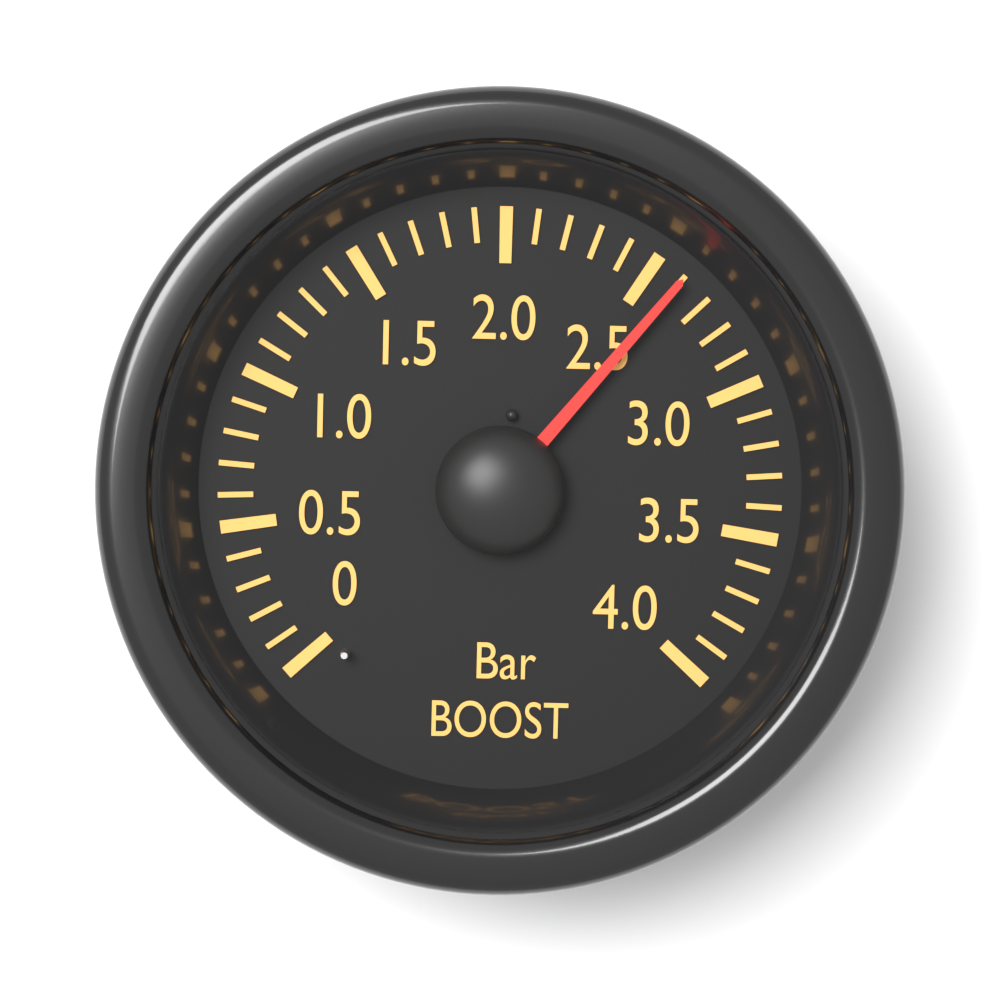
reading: 2.6 bar
